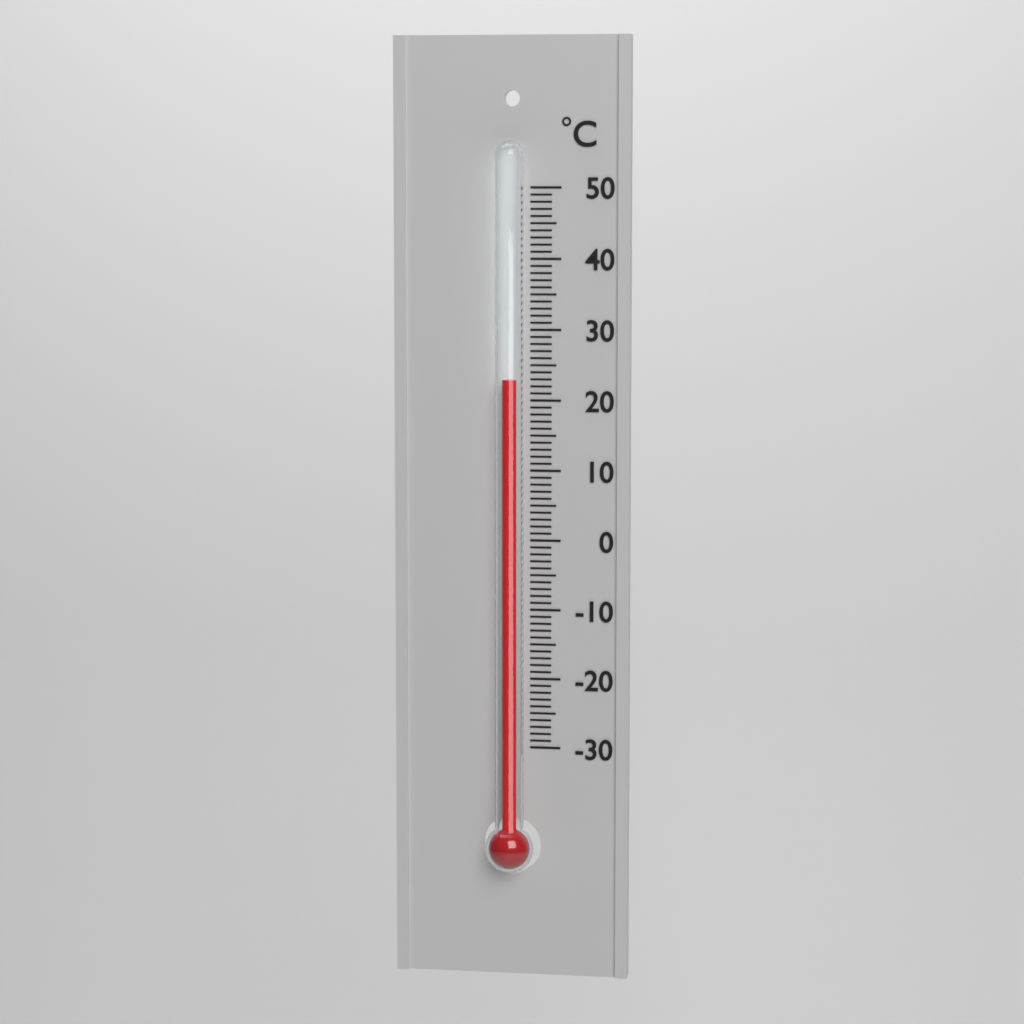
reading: 23 °C
